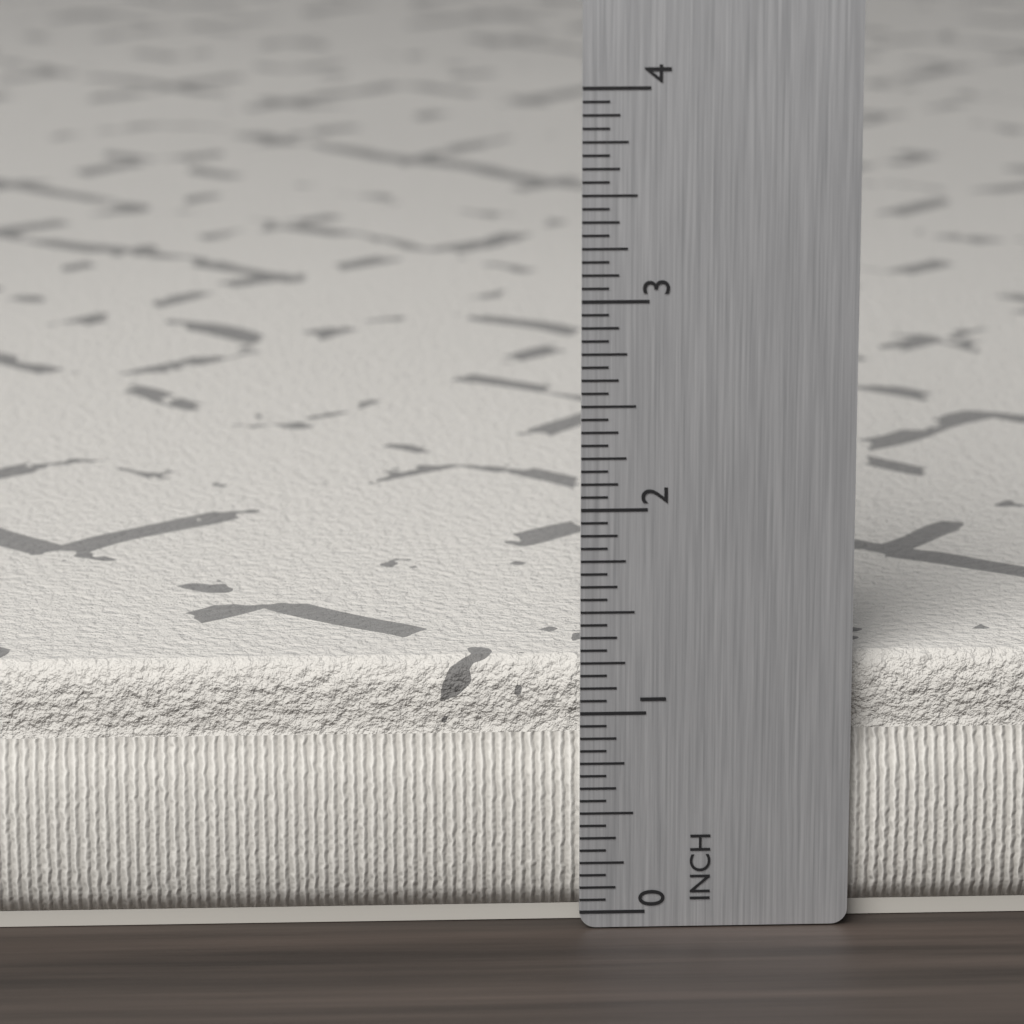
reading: 1.2500 in
